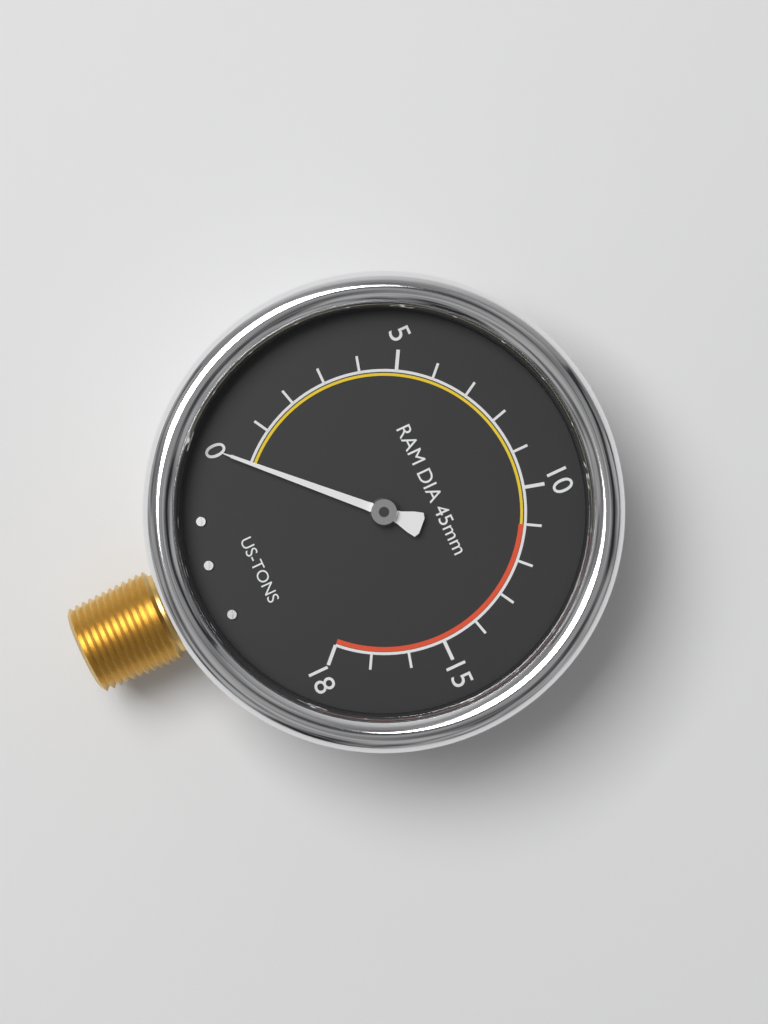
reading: 0 US-TONS
